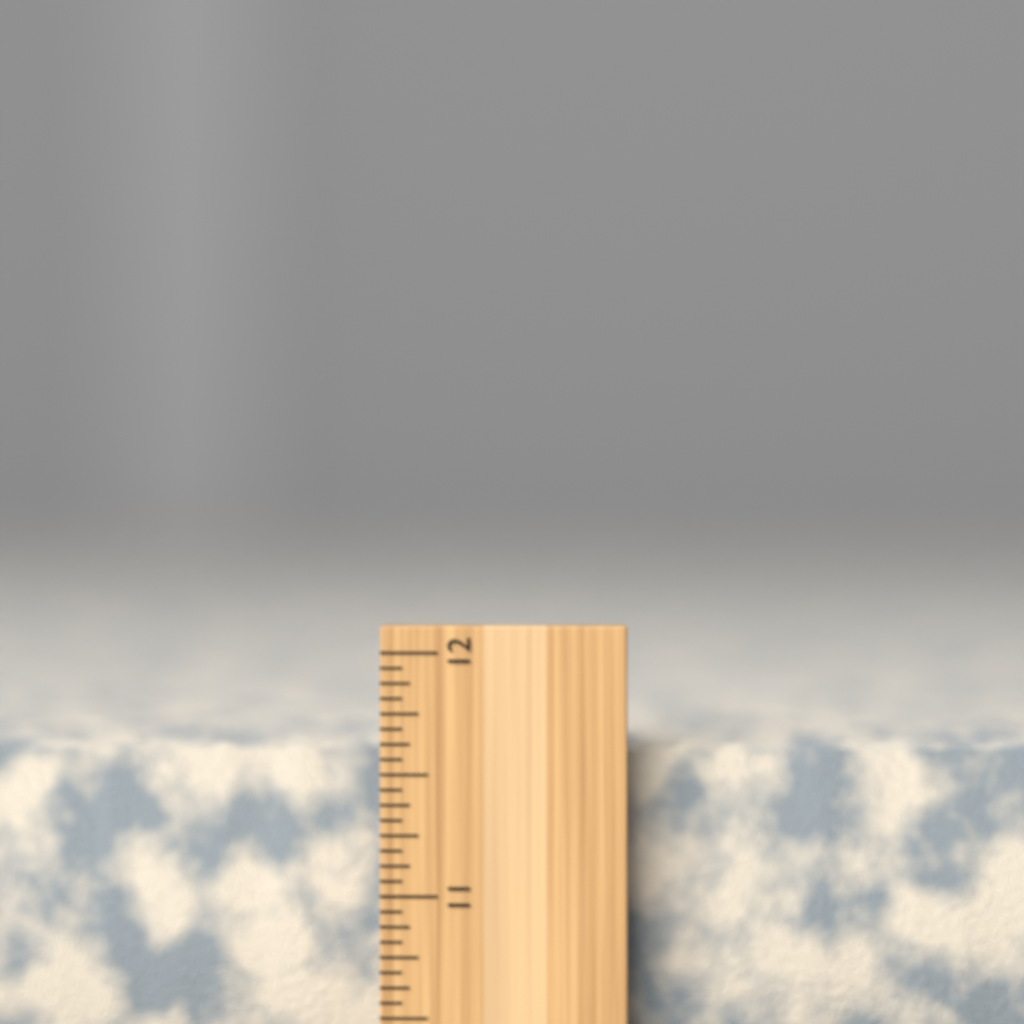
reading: 11.6250 inch
